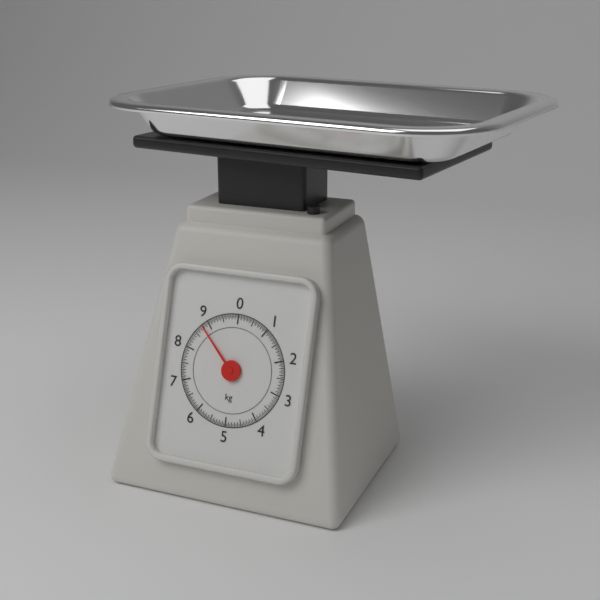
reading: 8.80 kg
